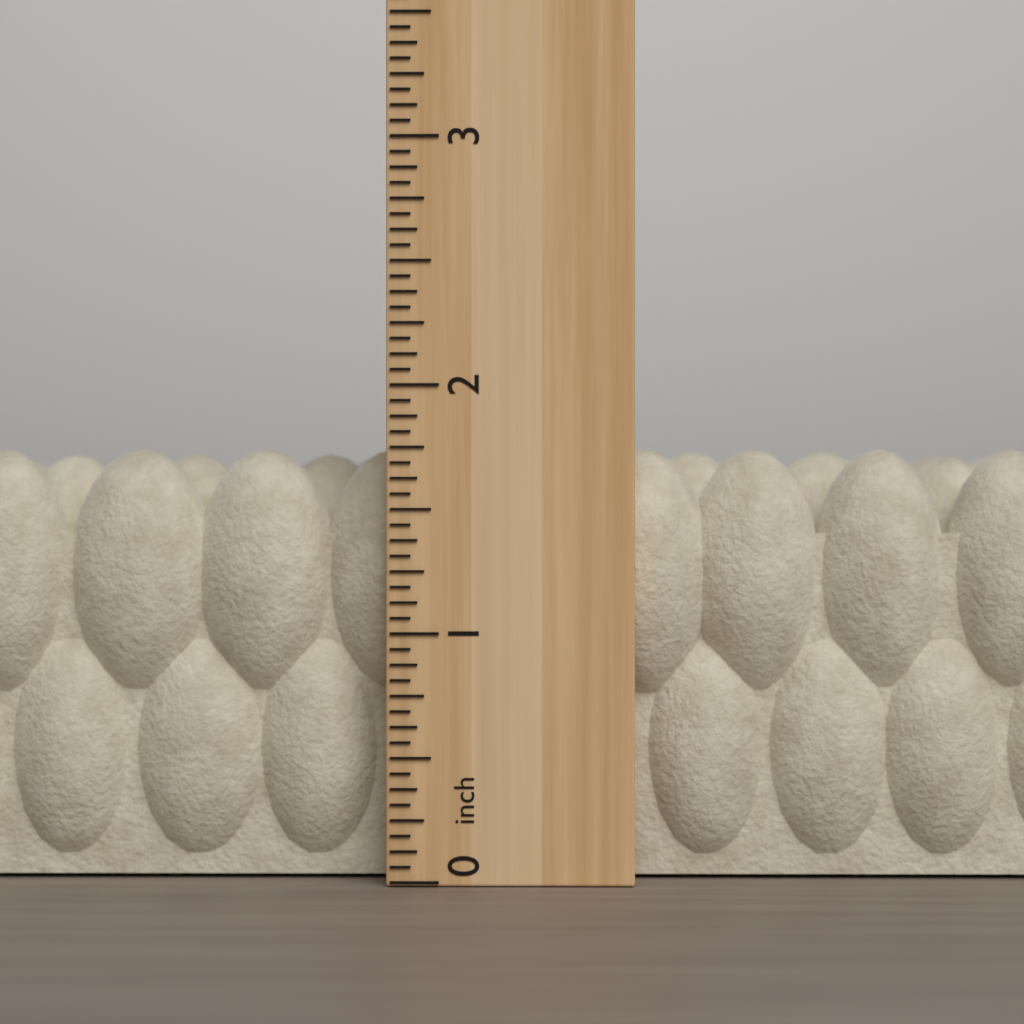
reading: 1.7500 inch
